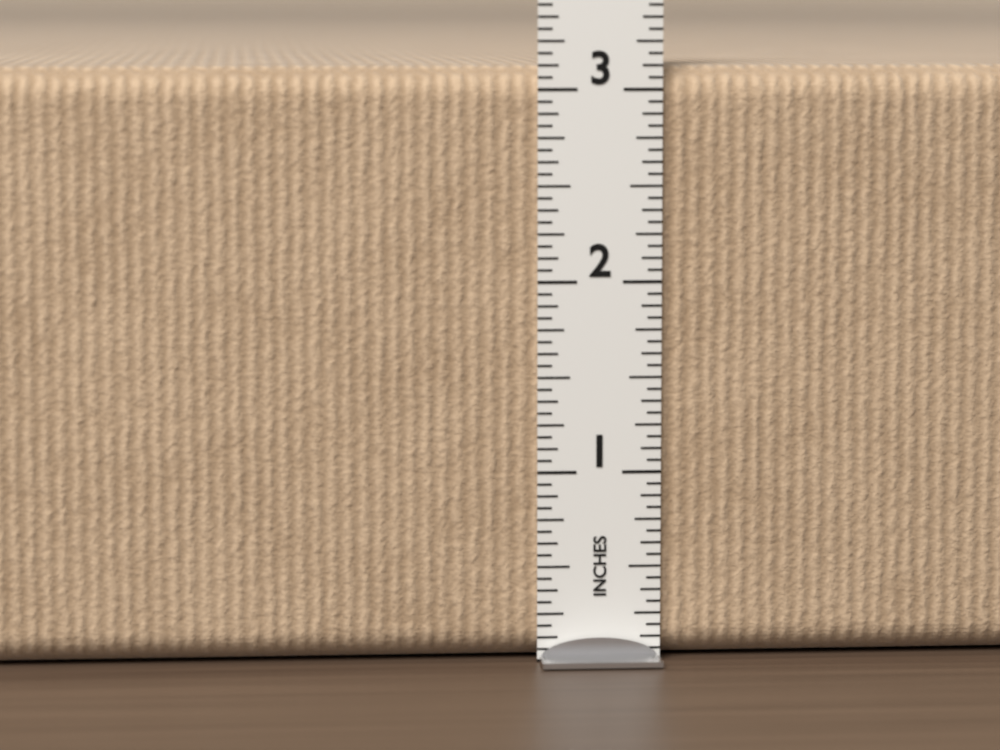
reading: 3.1250 in
